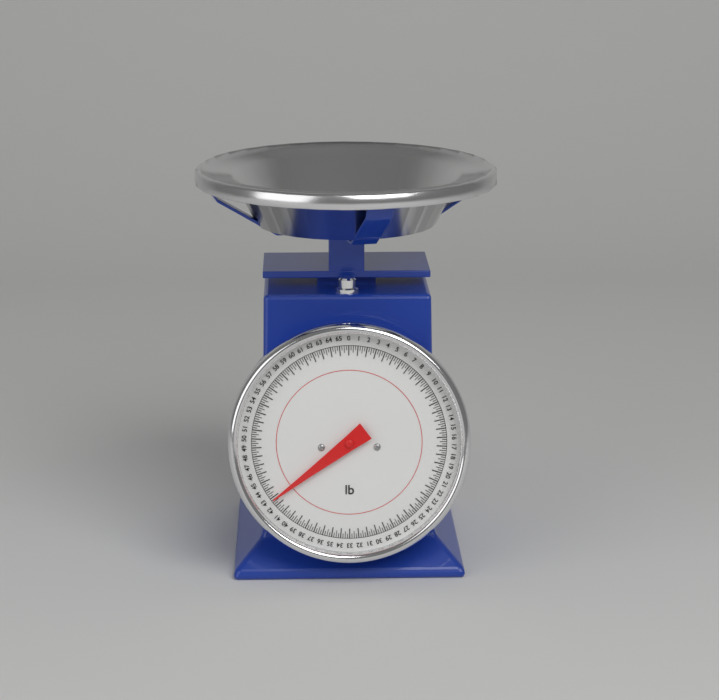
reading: 42.75 lb
